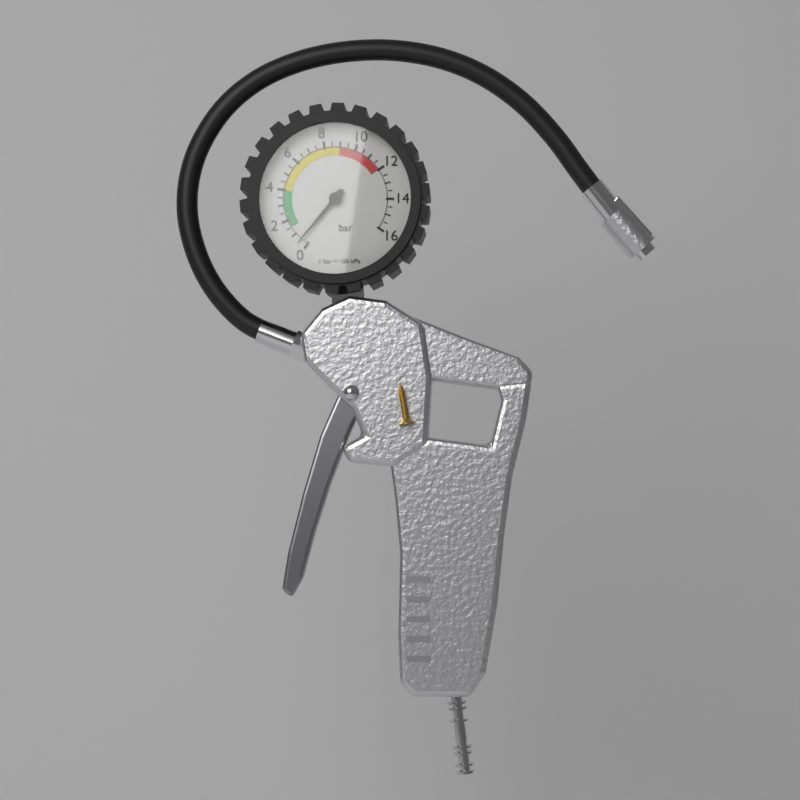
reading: 0.5 bar
